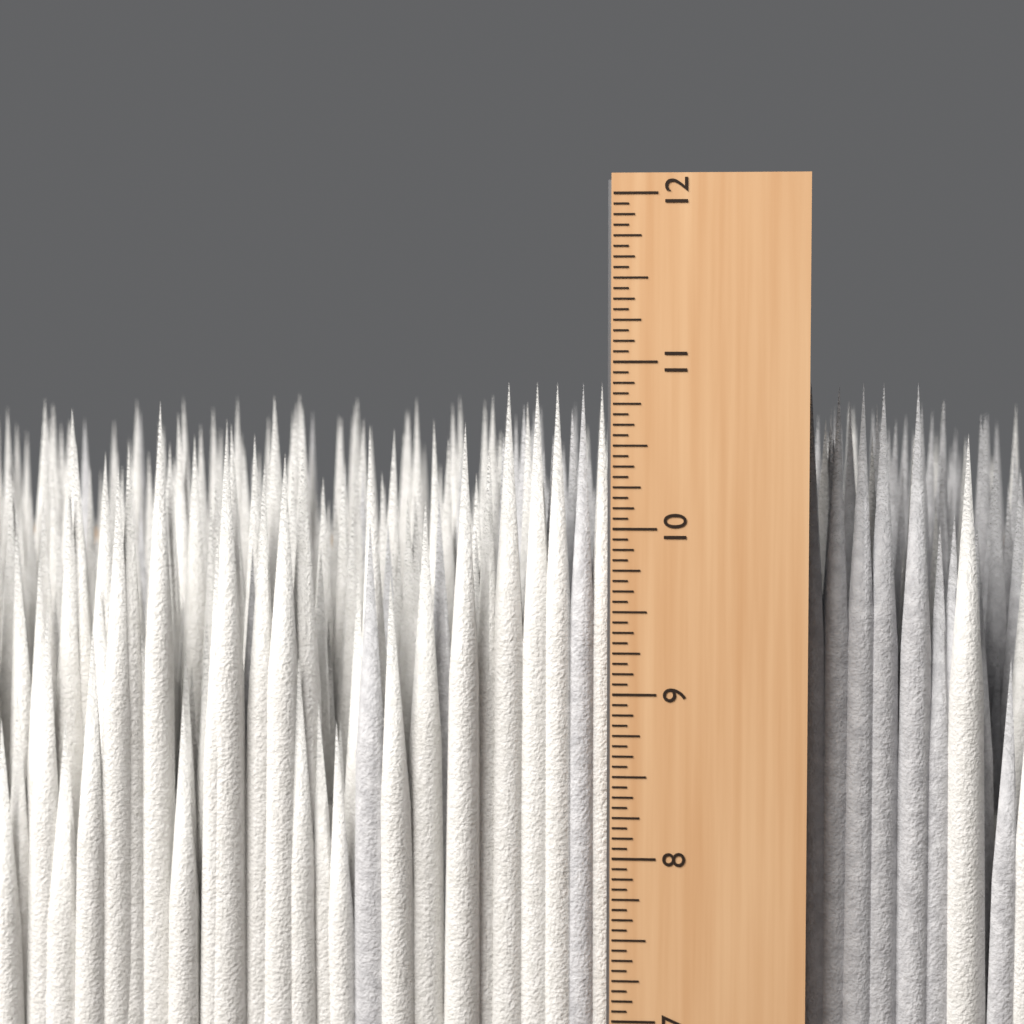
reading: 10.8750 in
